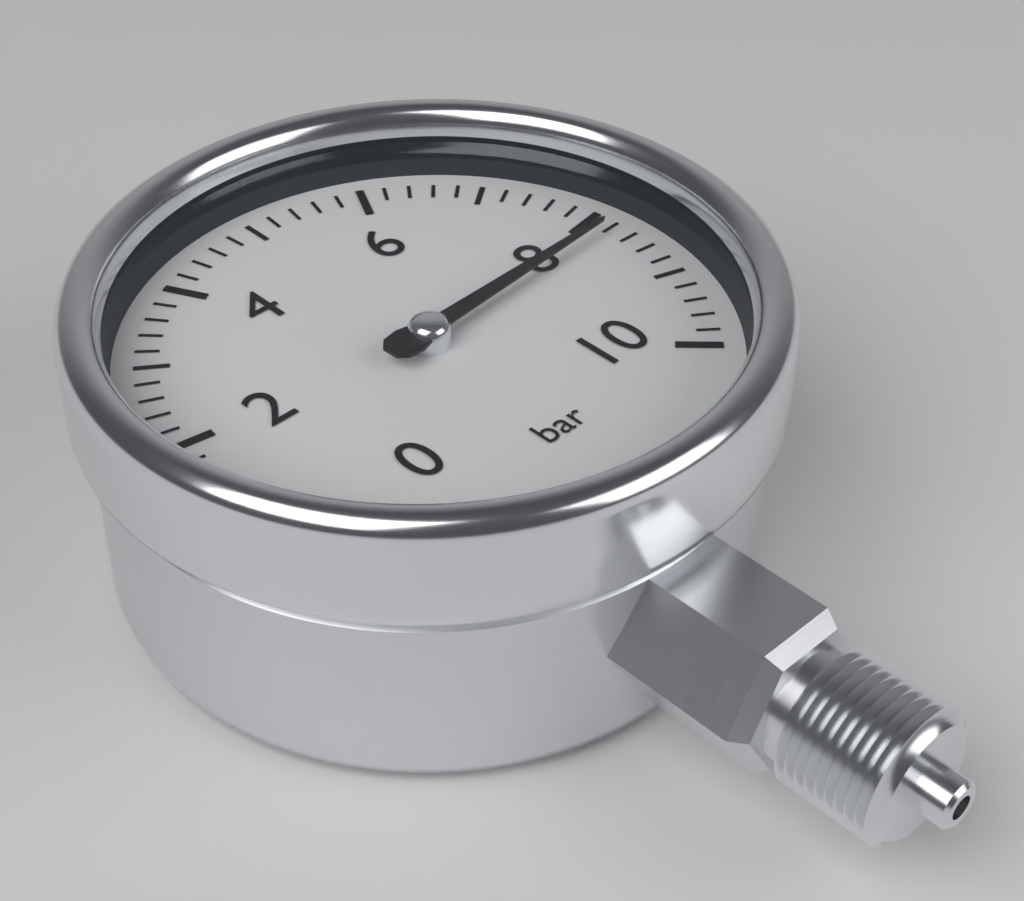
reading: 8.2 bar
